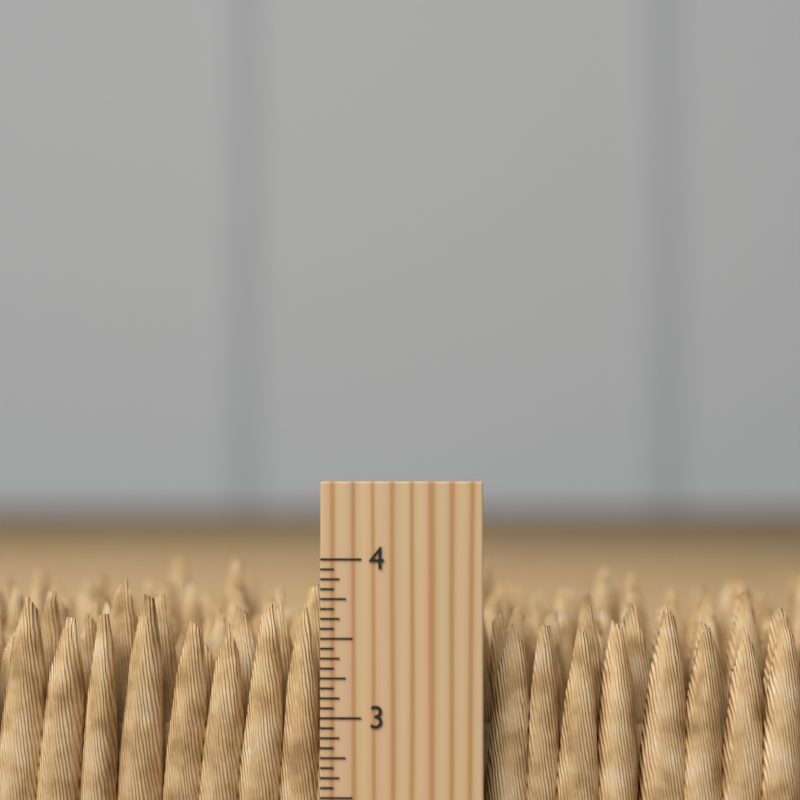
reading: 3.8750 inch
